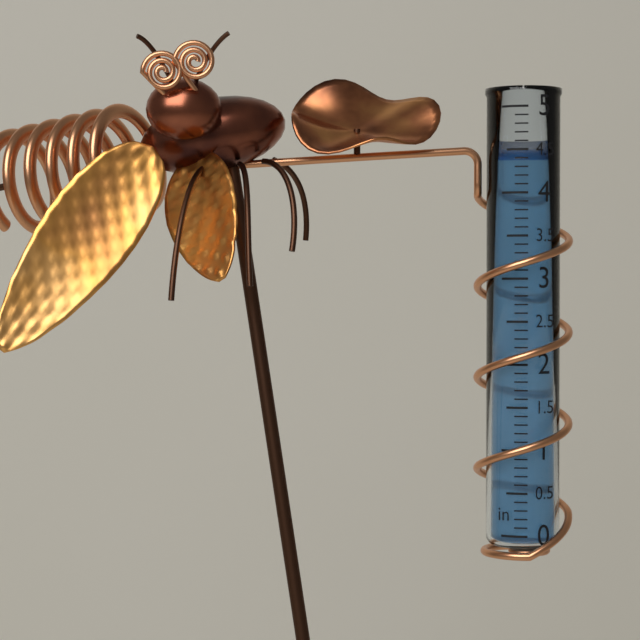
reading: 4.4 in
